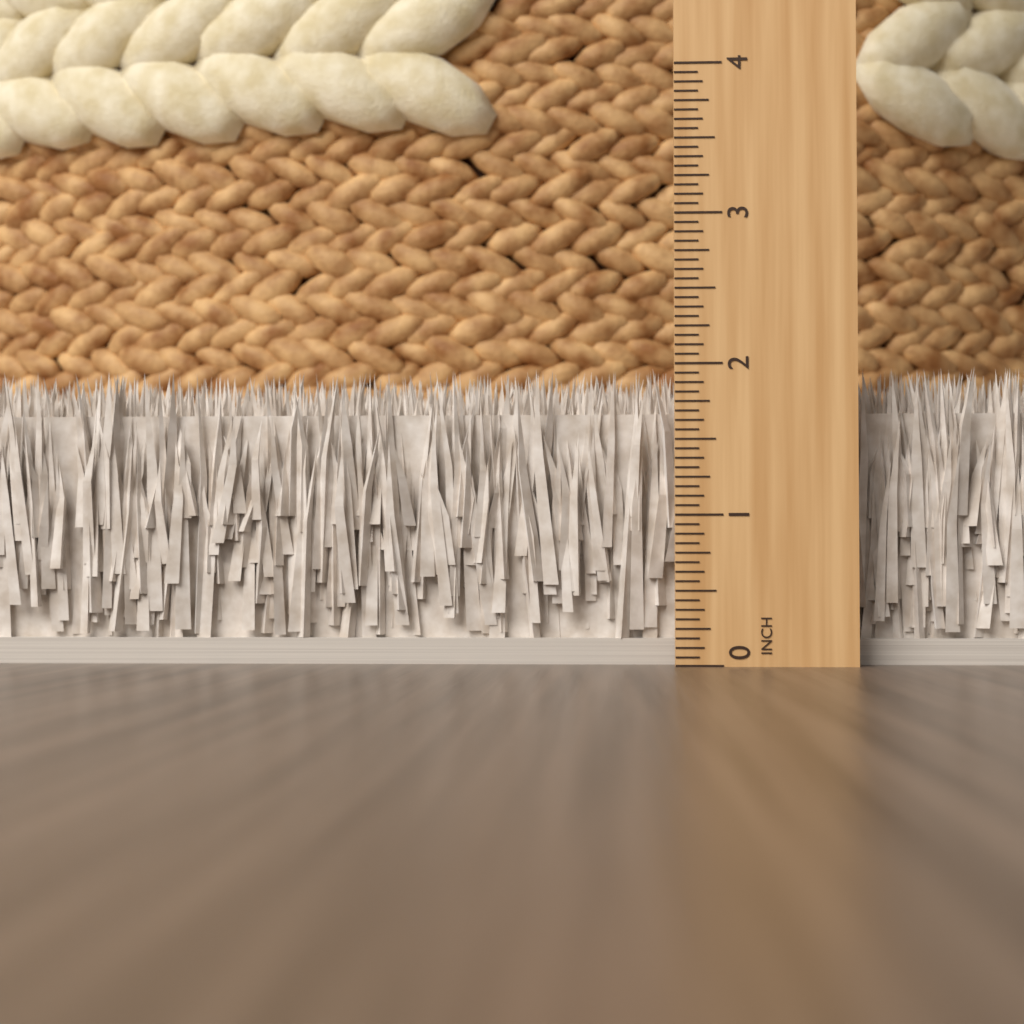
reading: 2.0000 in
